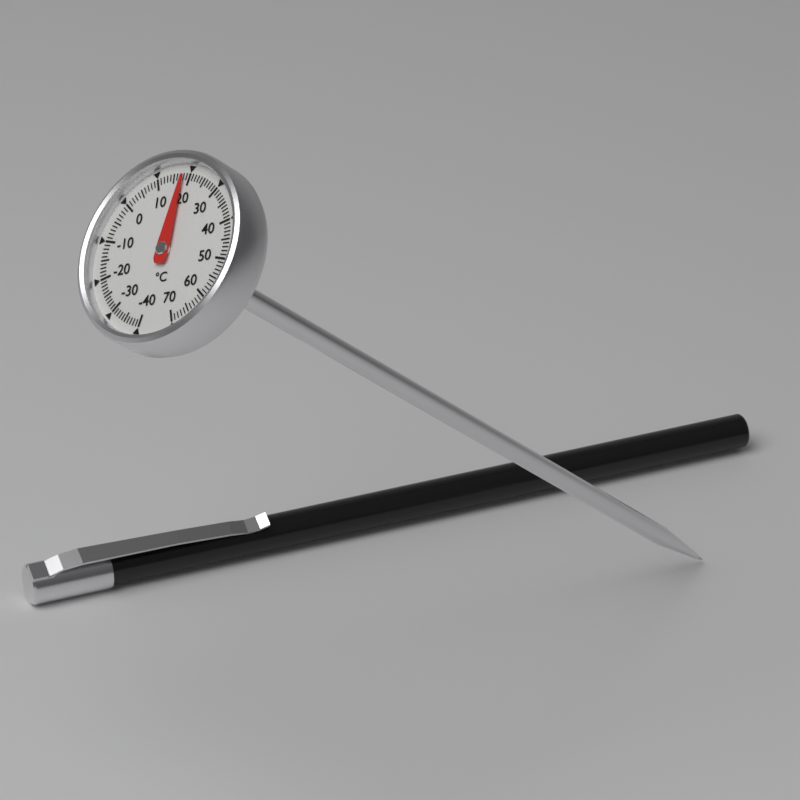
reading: 18 °C
